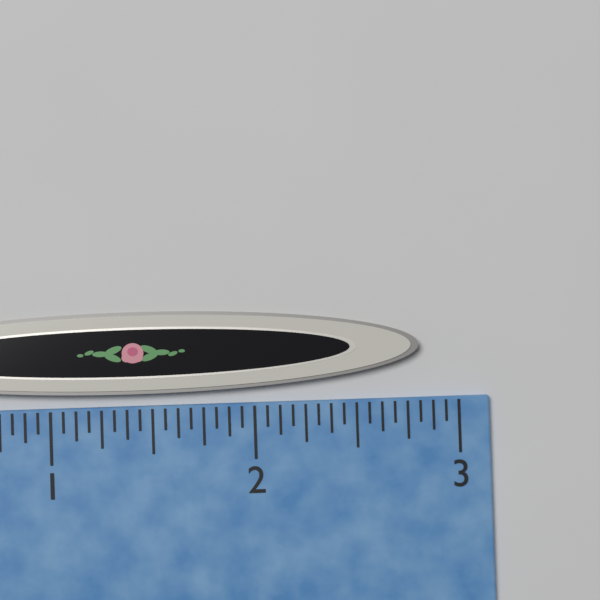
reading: 2.8125 inch
